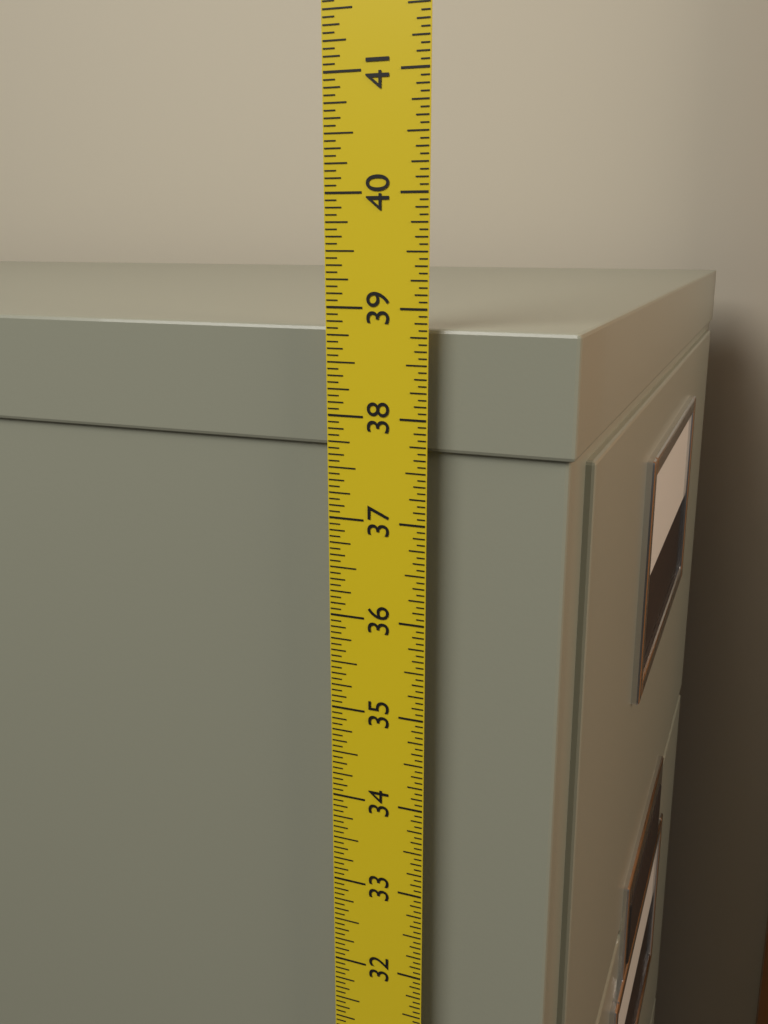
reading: 38.8125 in
